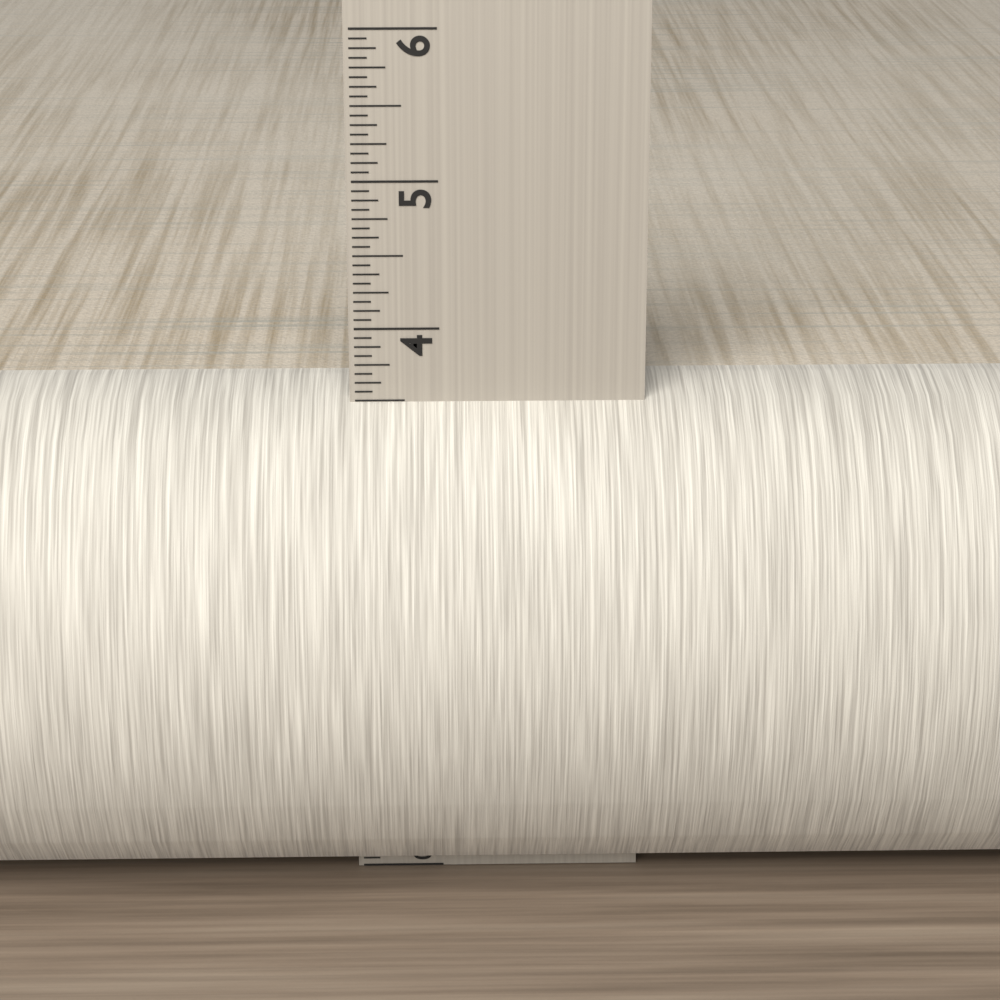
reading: 3.5625 in
